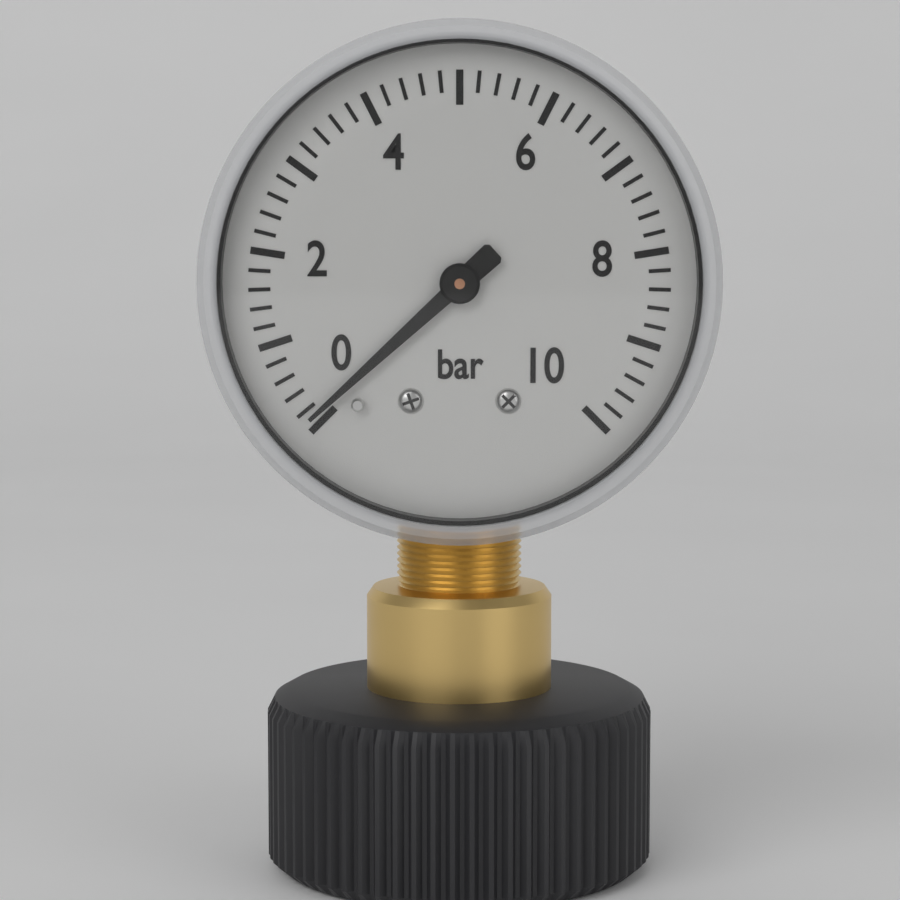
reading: 0.1 bar
